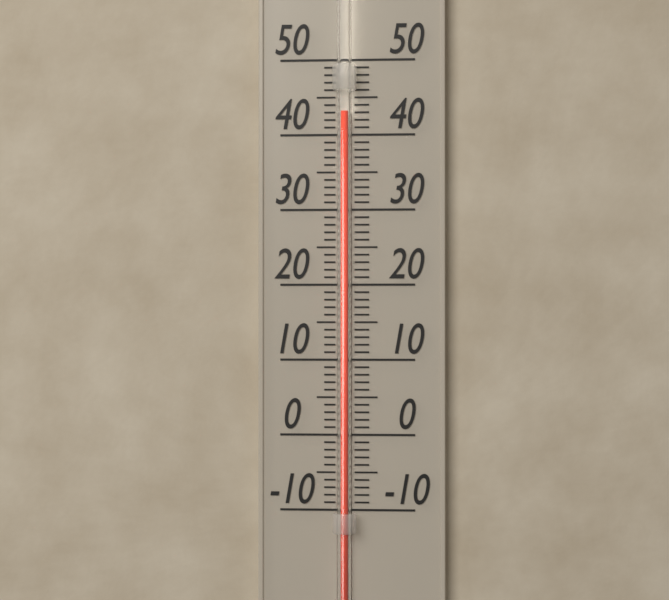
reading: 43 (no unit)
